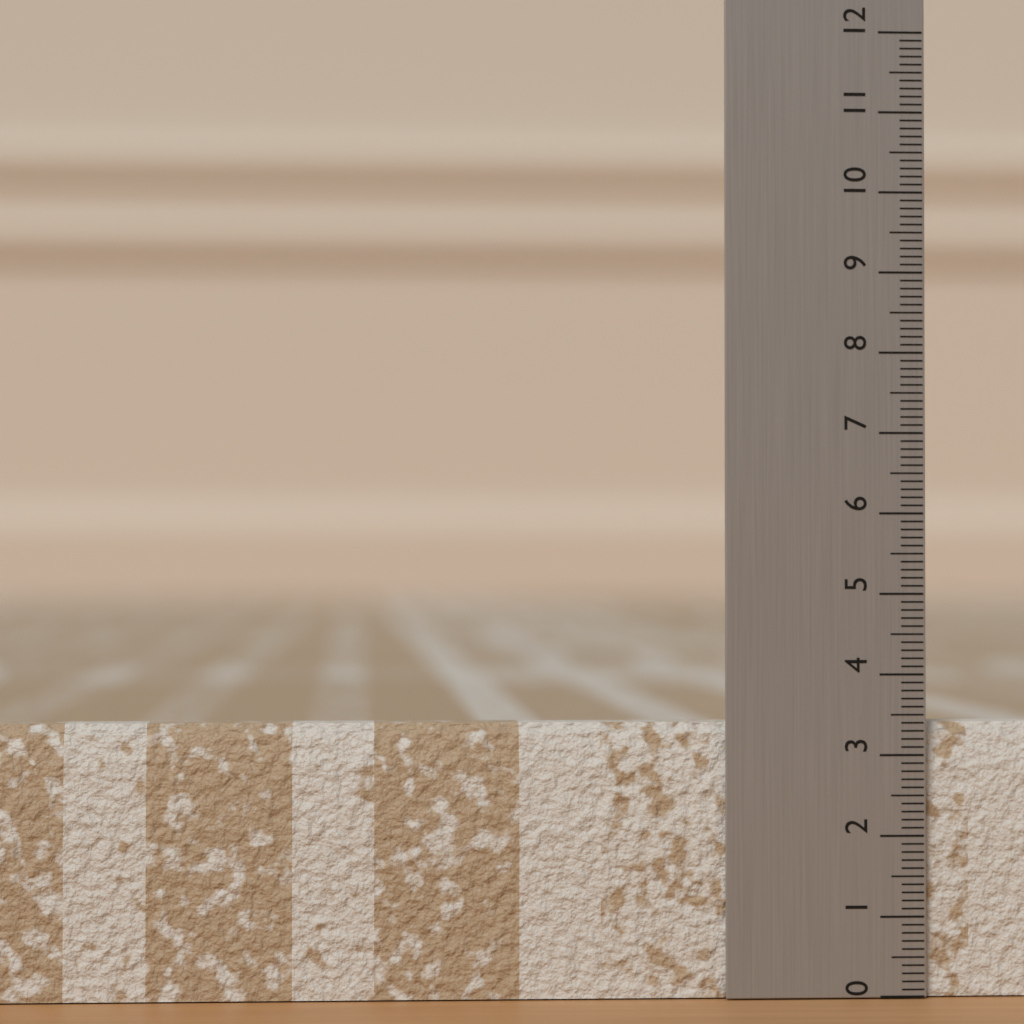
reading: 3.4 (no unit)
